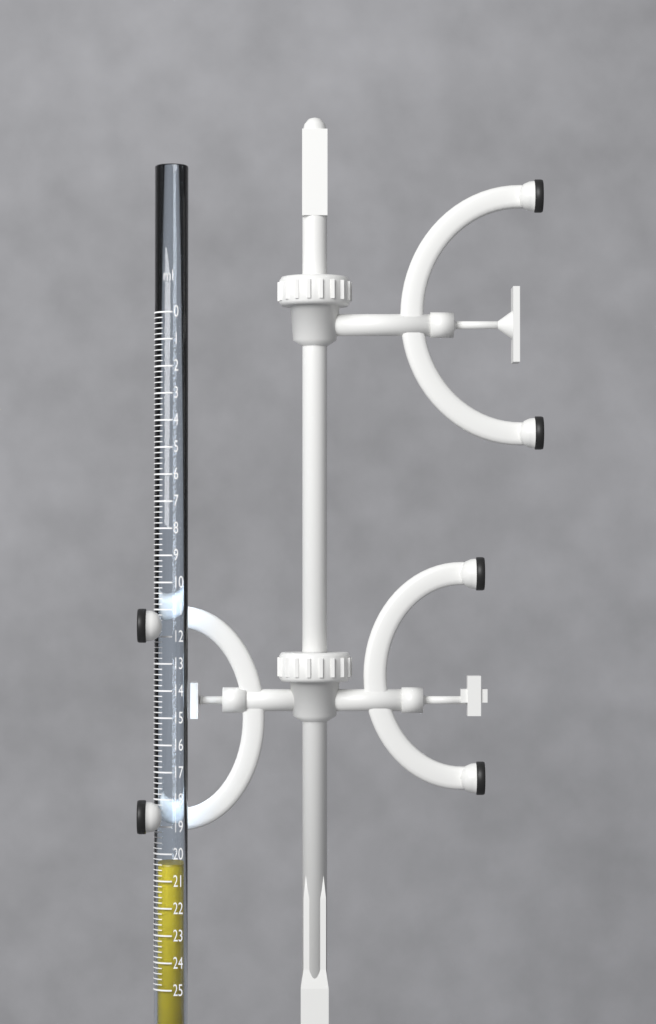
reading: 20.4 ml
